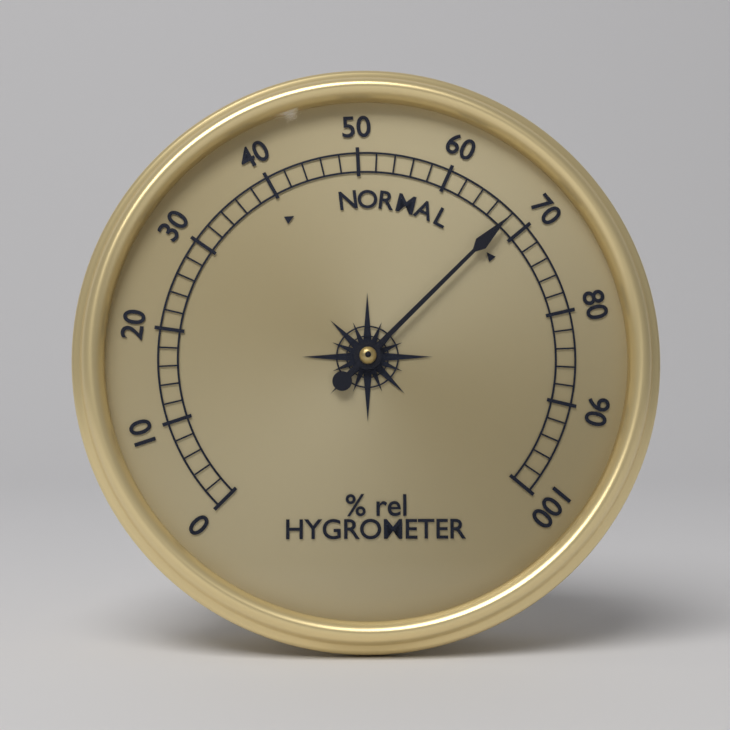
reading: 68 % rel
